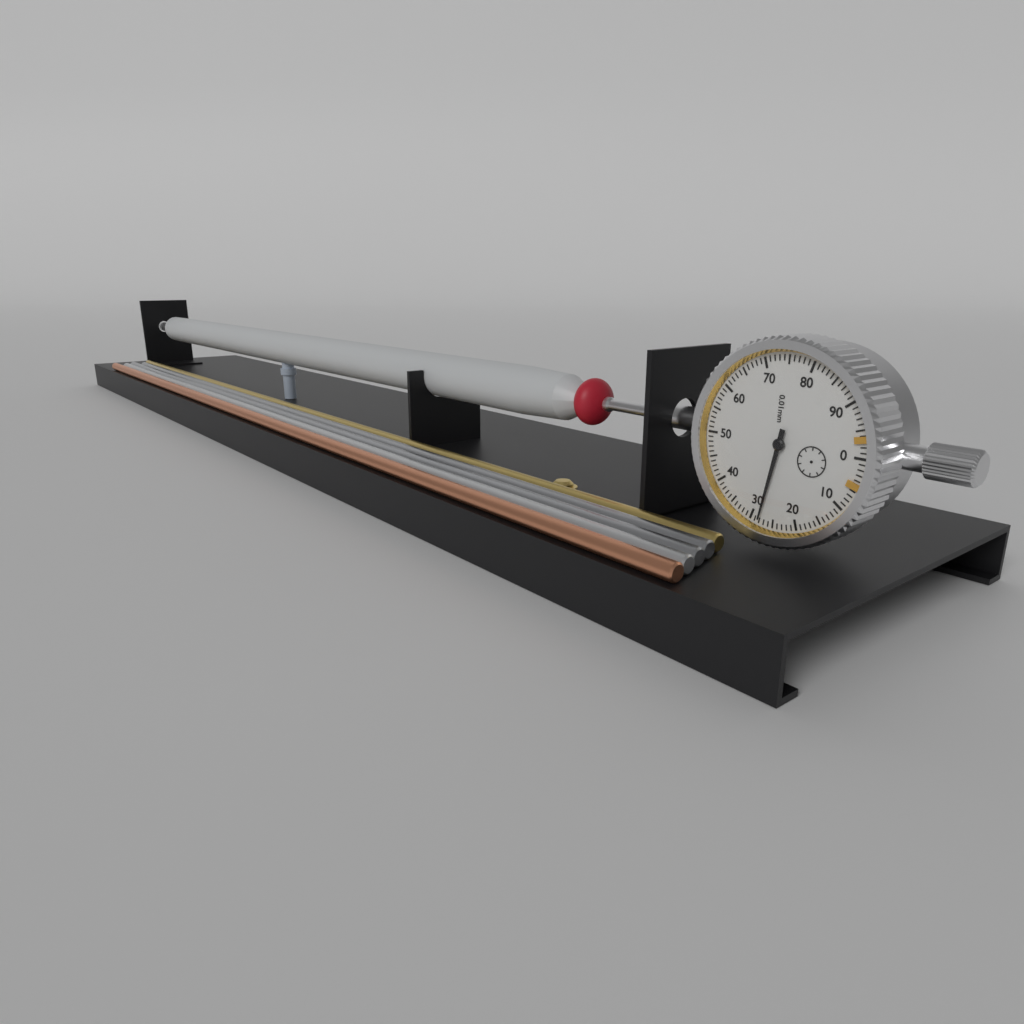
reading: 0.28 mm
